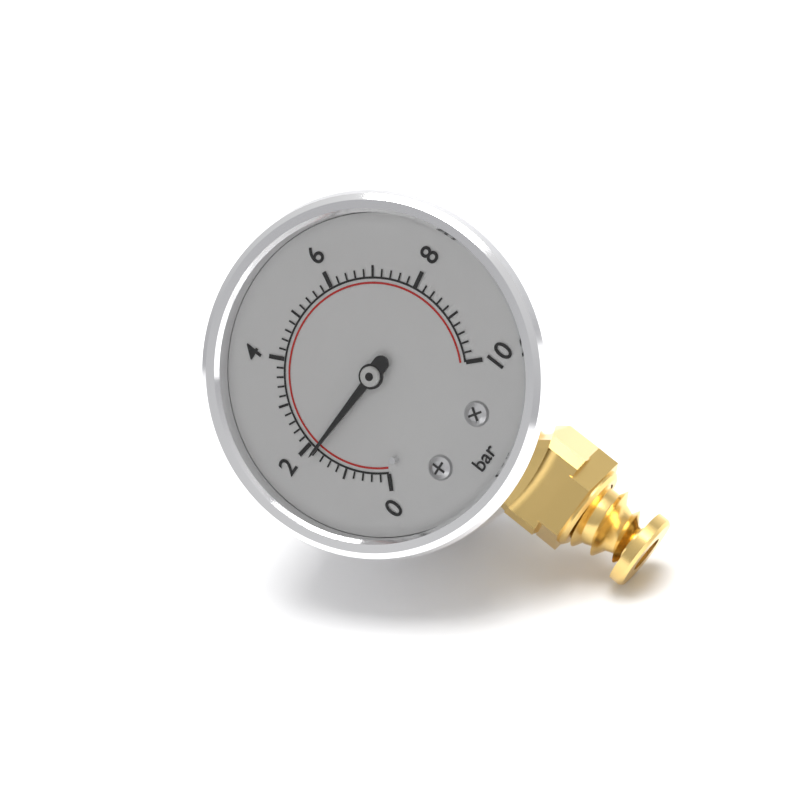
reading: 1.8 bar
